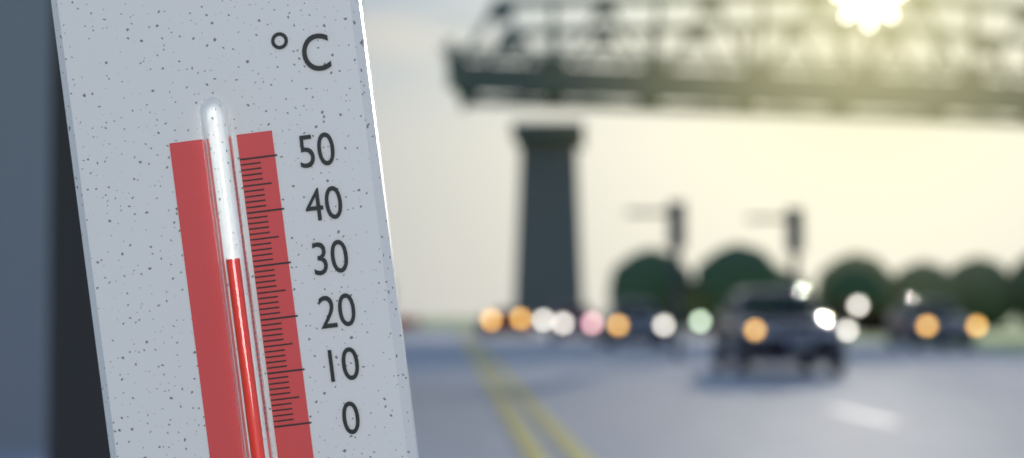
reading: 32 °C
